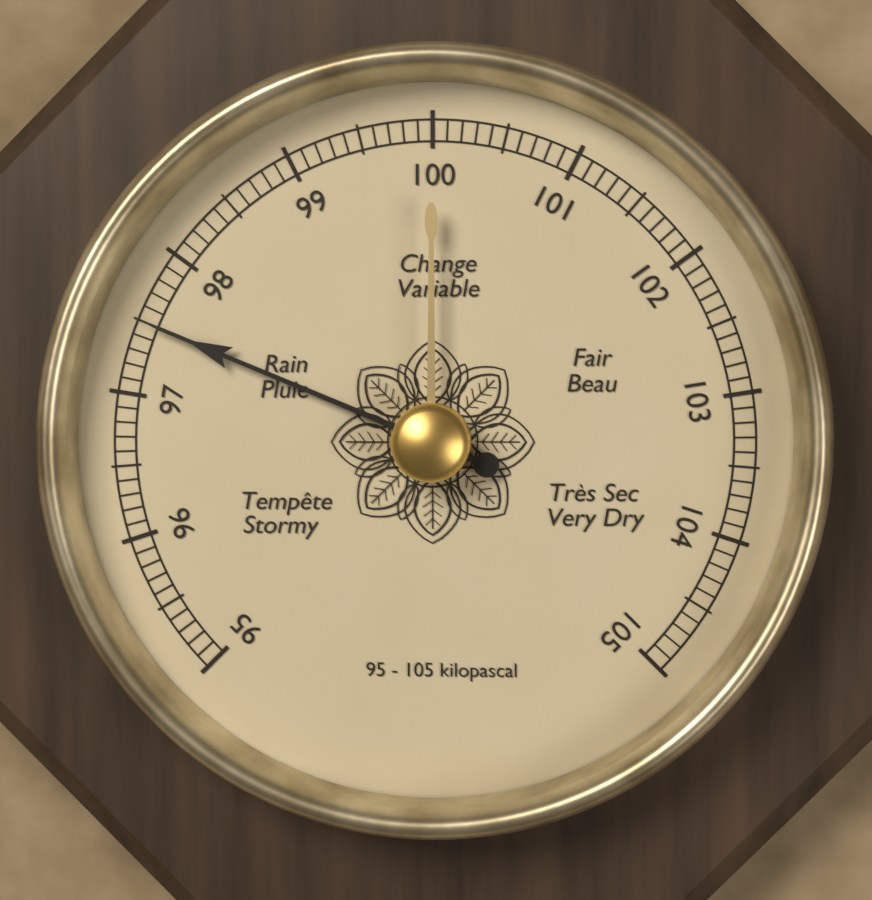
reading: 97.5 kPa
